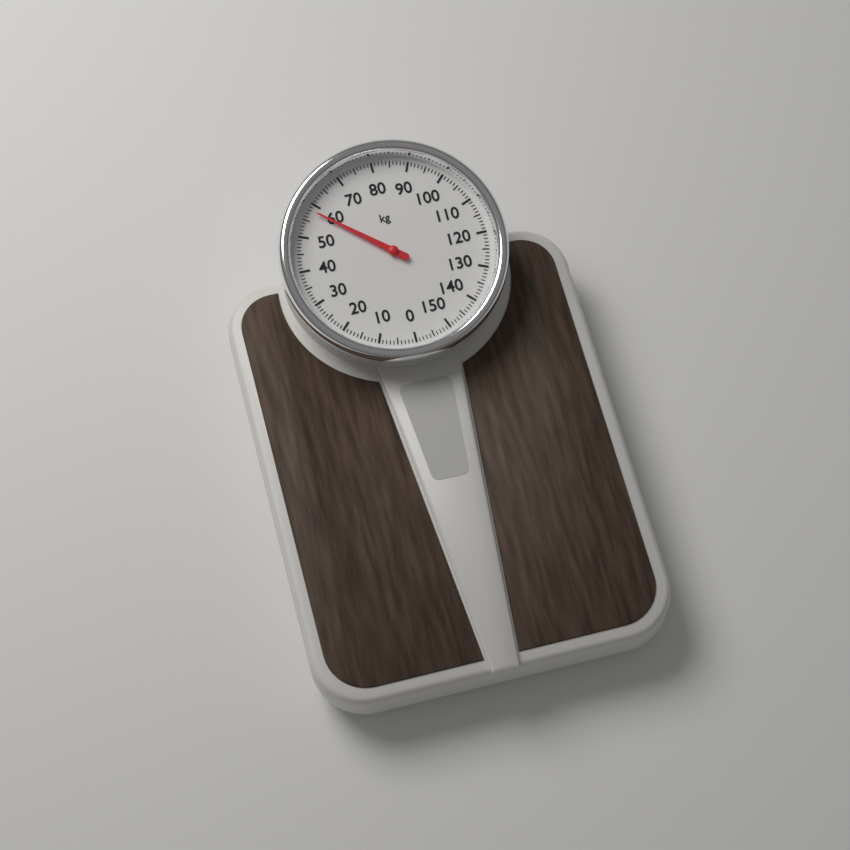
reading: 58 kg
